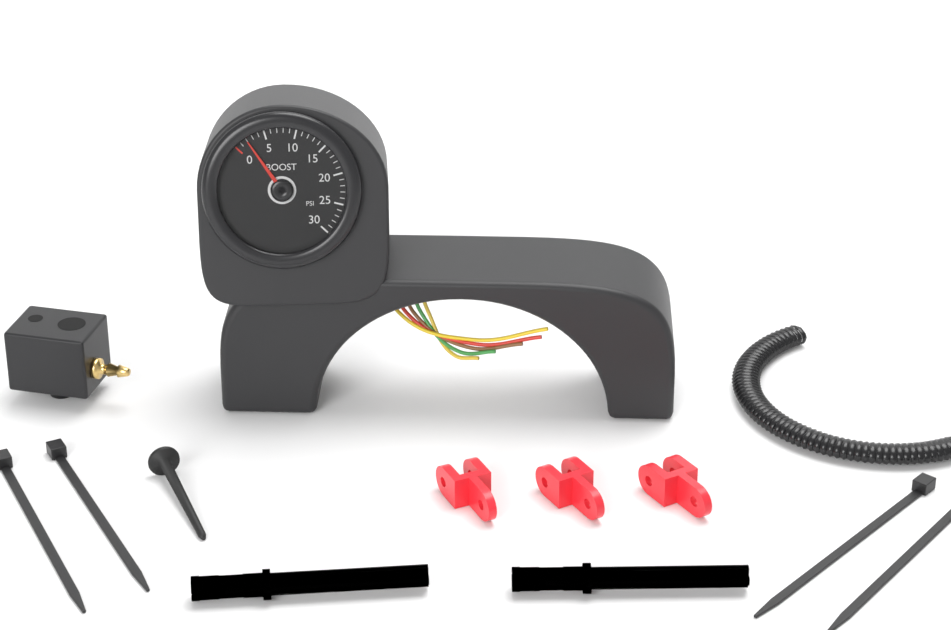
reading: 2 psi
